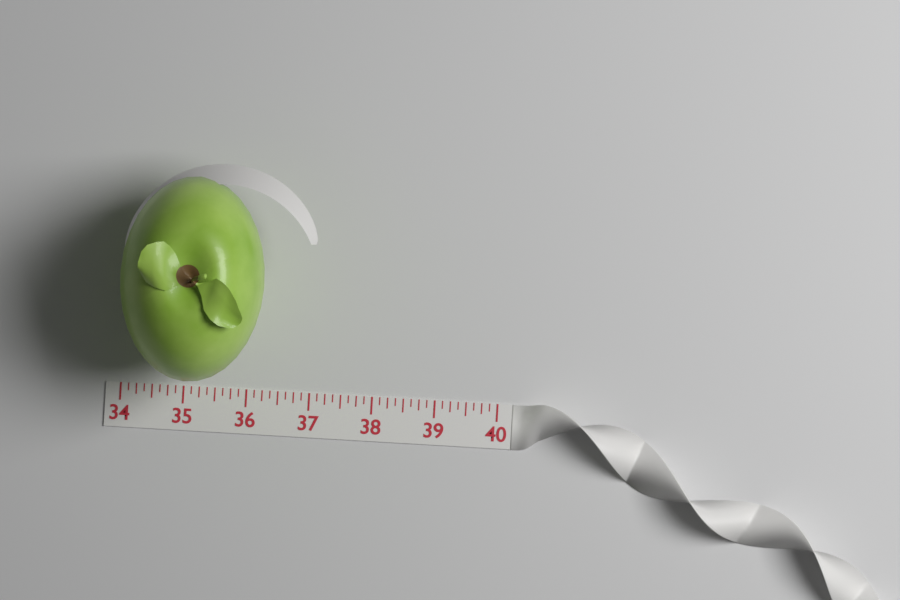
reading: 36.250 (no unit)
